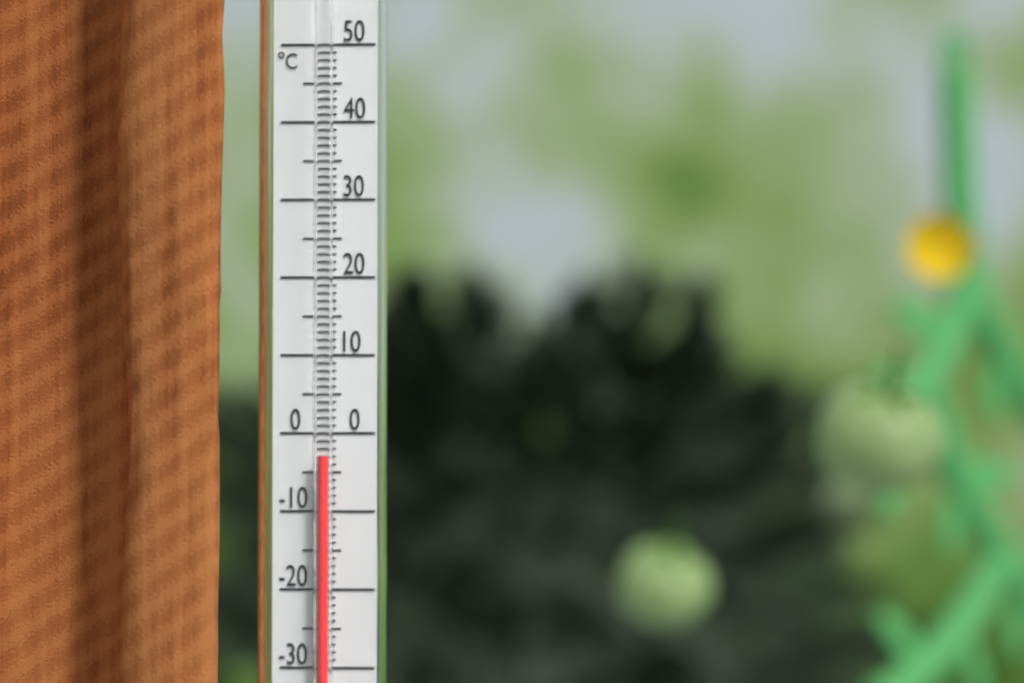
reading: -3 °C
